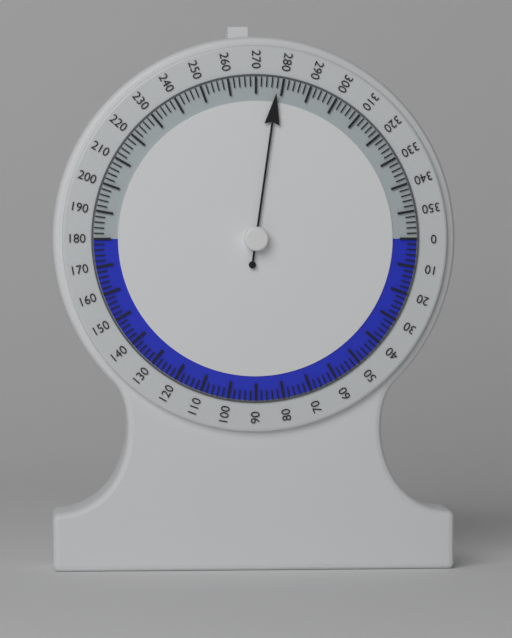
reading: 278 (no unit)
